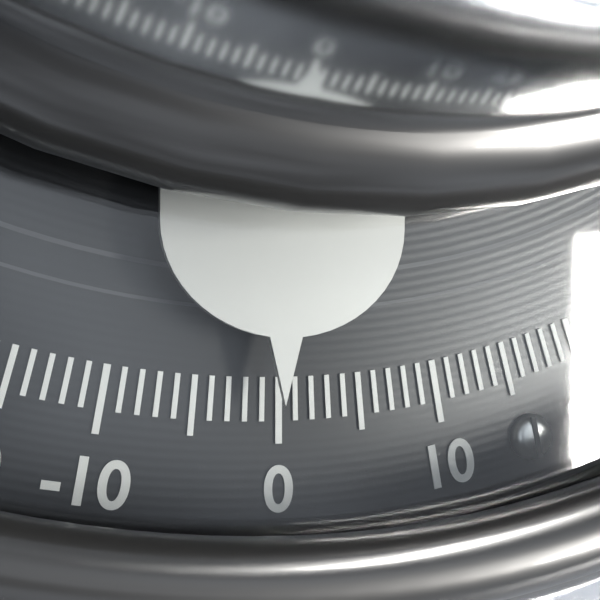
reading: -0.5 (no unit)
